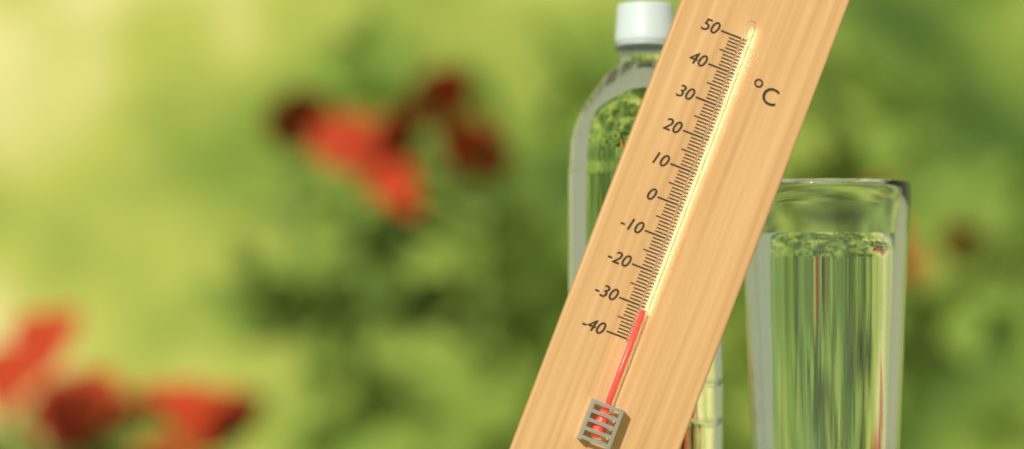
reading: -31 °C
